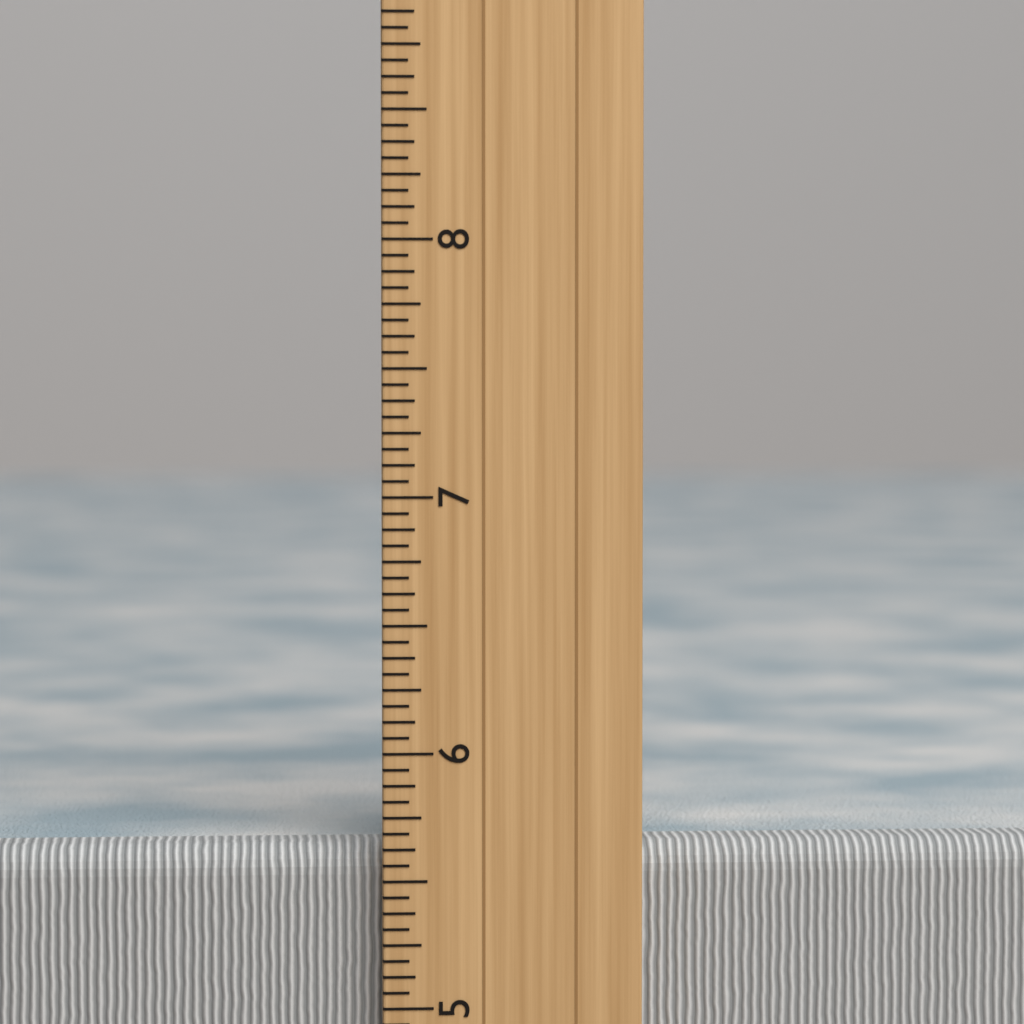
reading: 5.6250 inch
